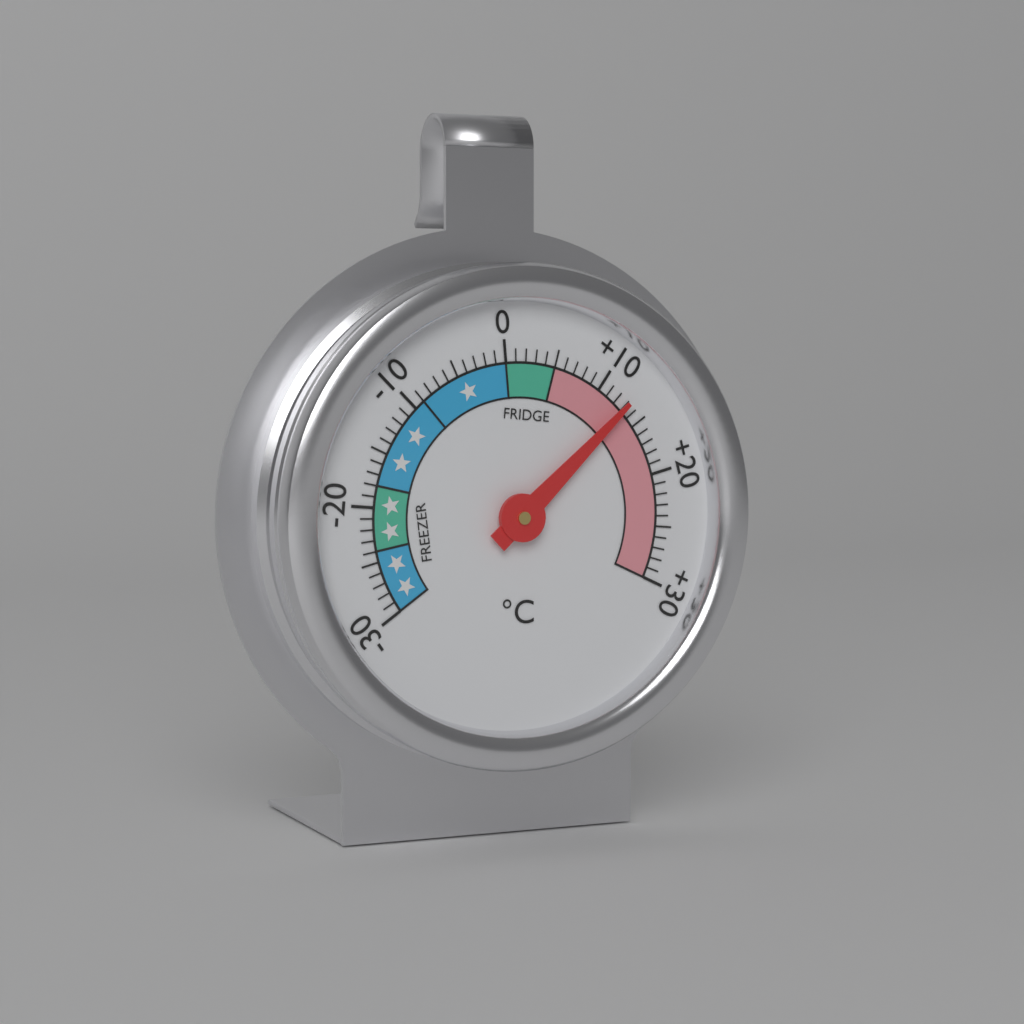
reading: 13 °C
